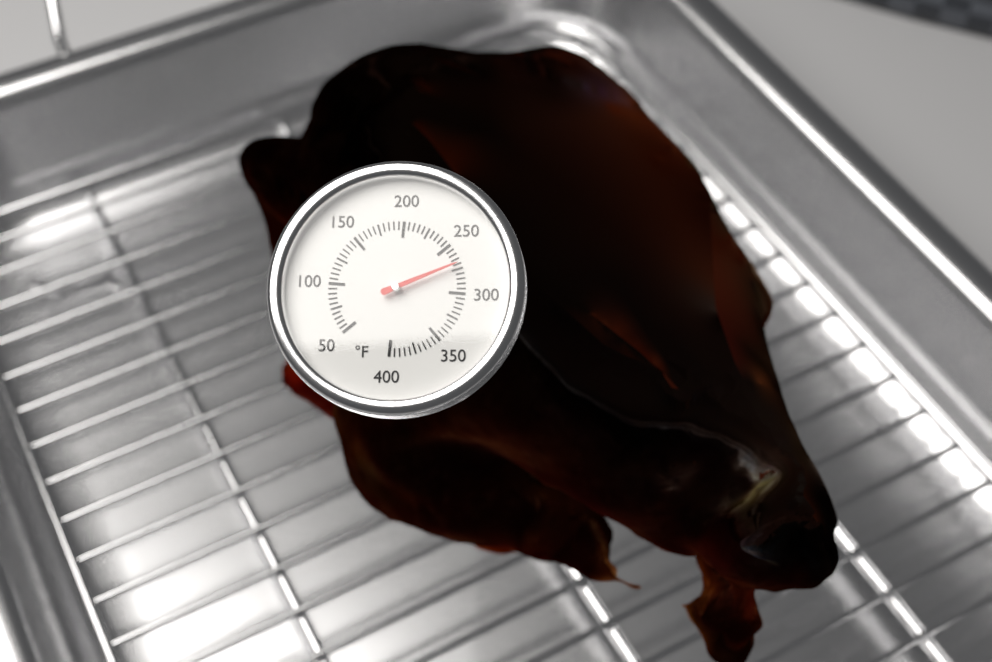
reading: 270 °F
